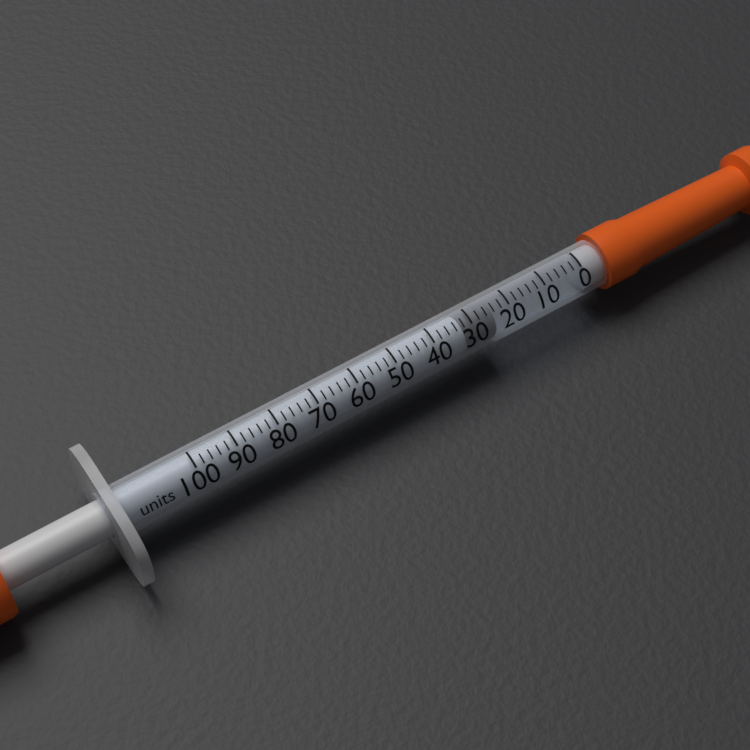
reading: 24 units
